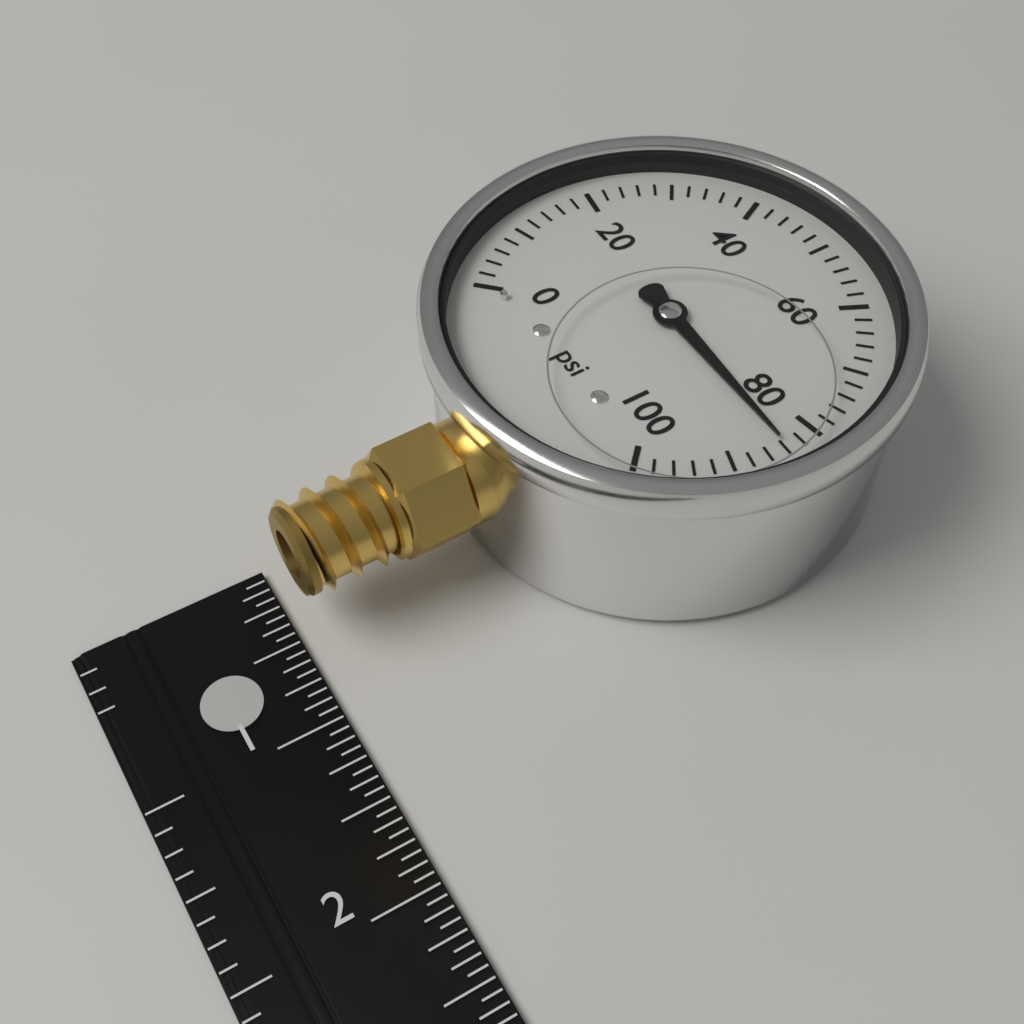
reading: 84 psi
